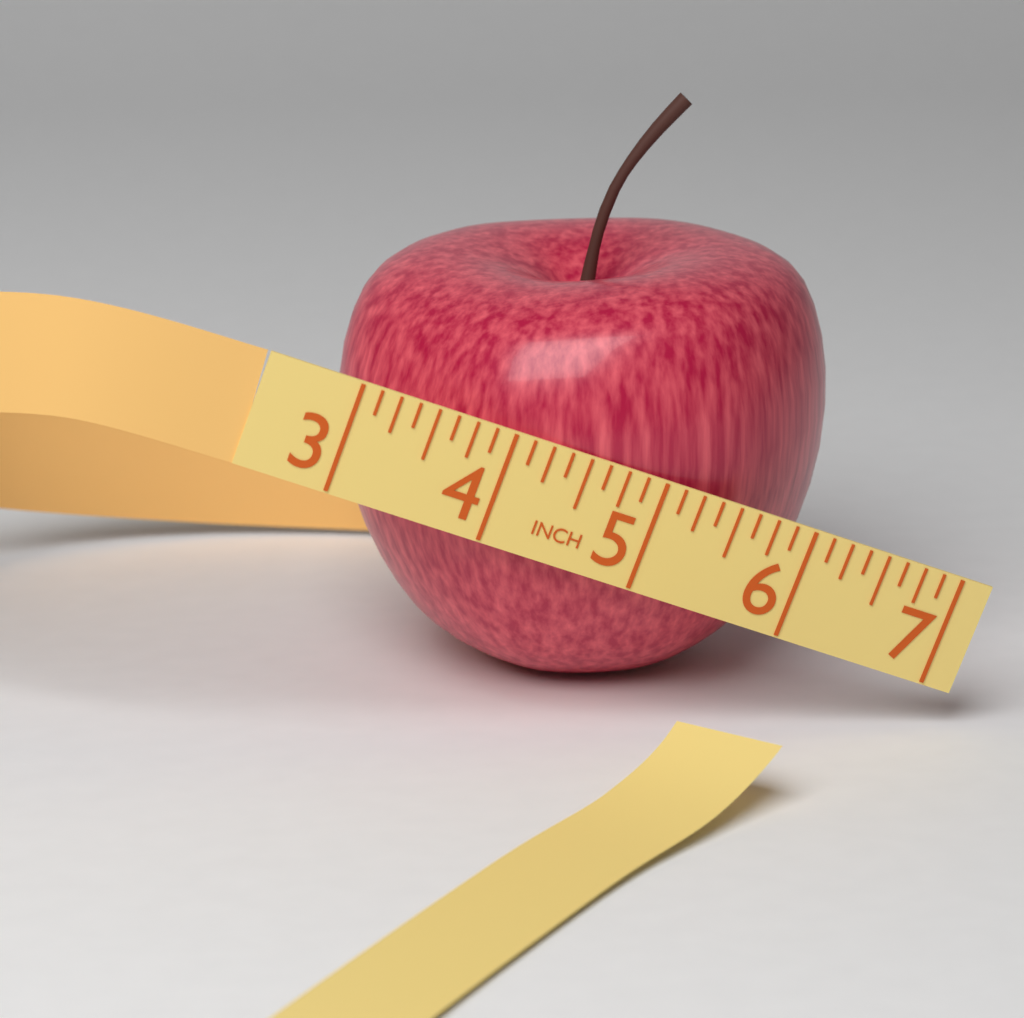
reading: 6.250 in
